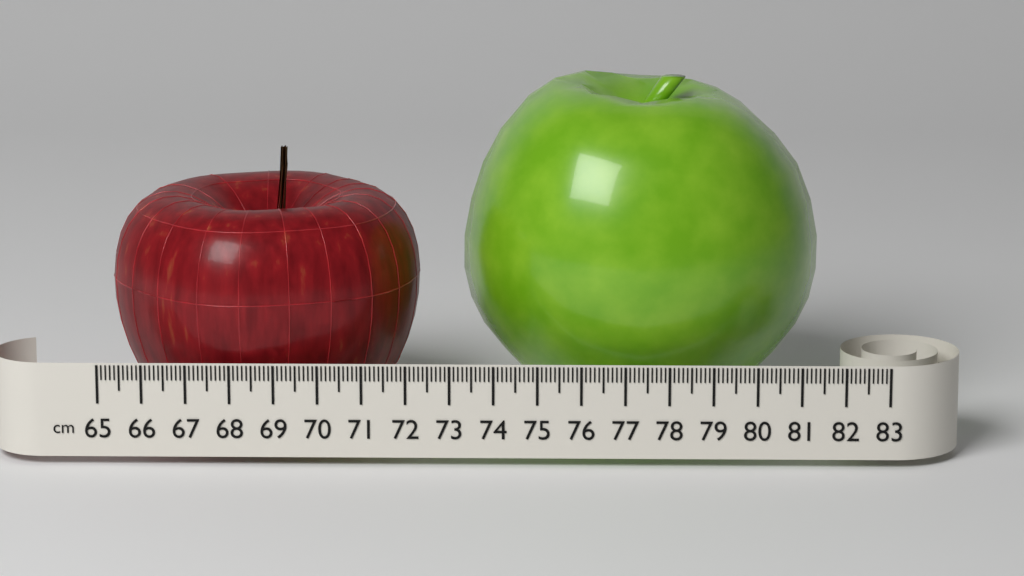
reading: 72.2 cm
